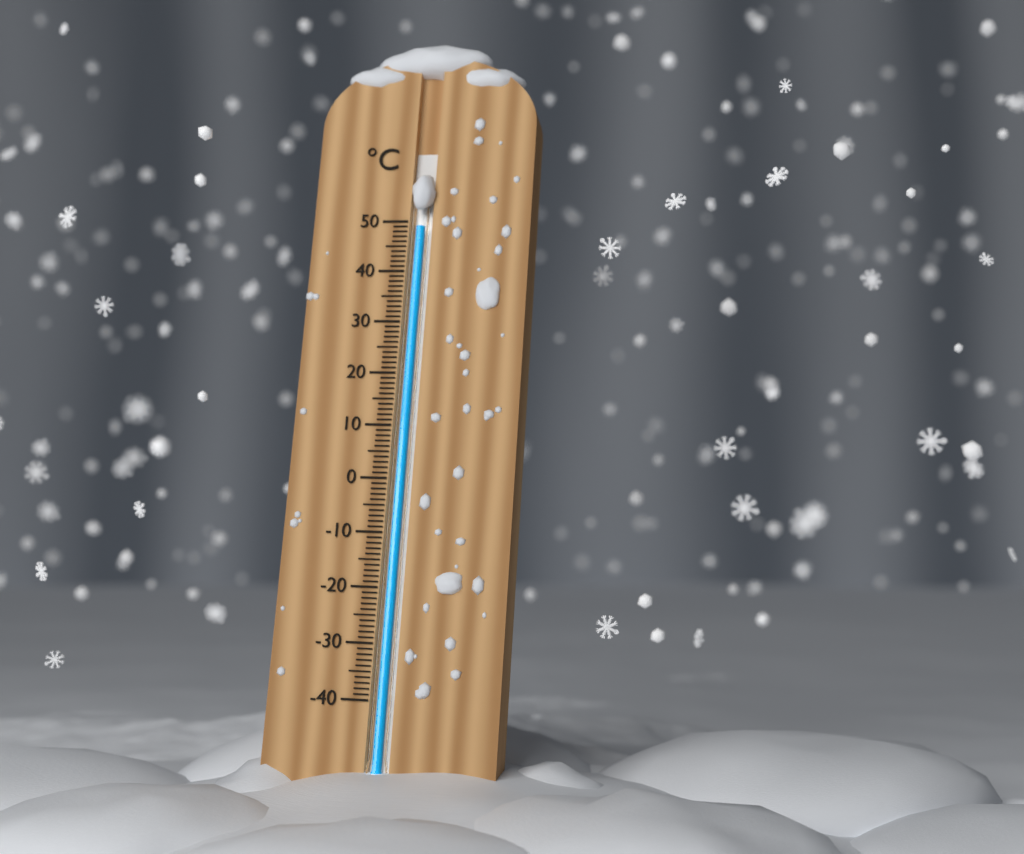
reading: 49 °C
